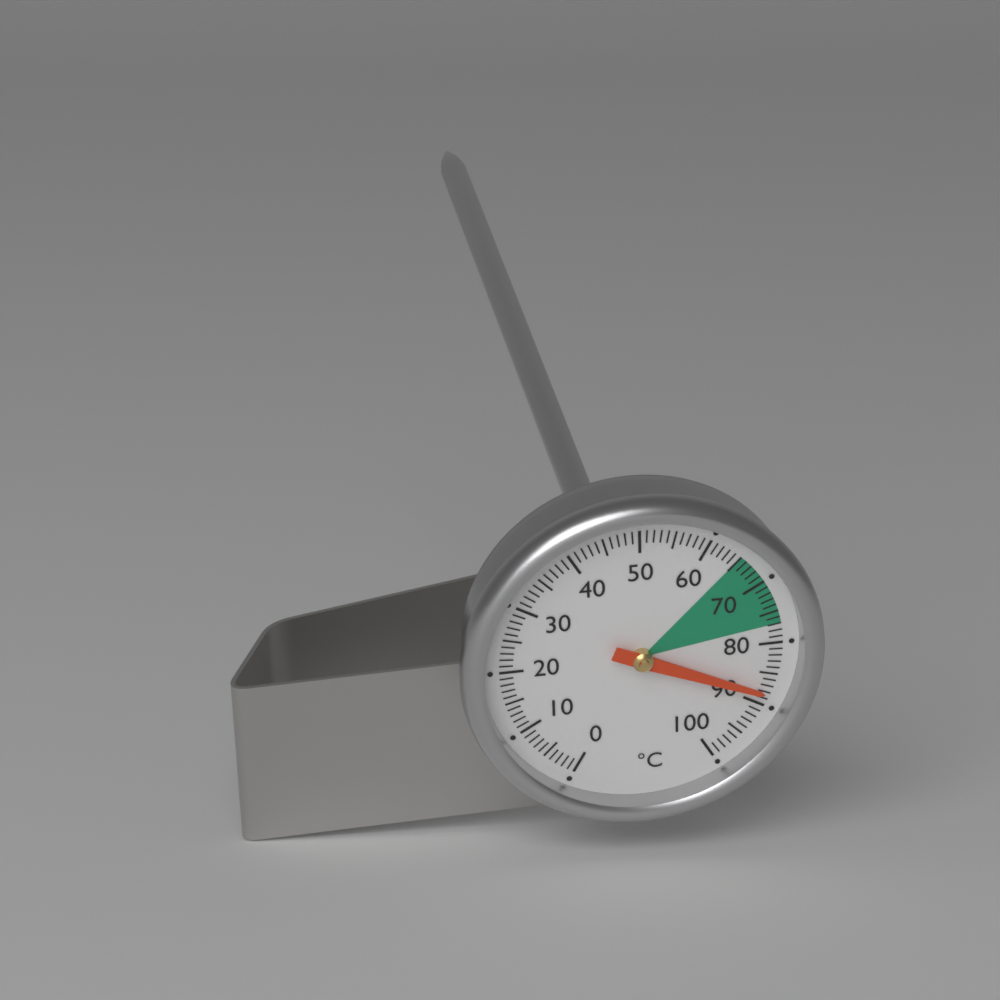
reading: 88 °C
